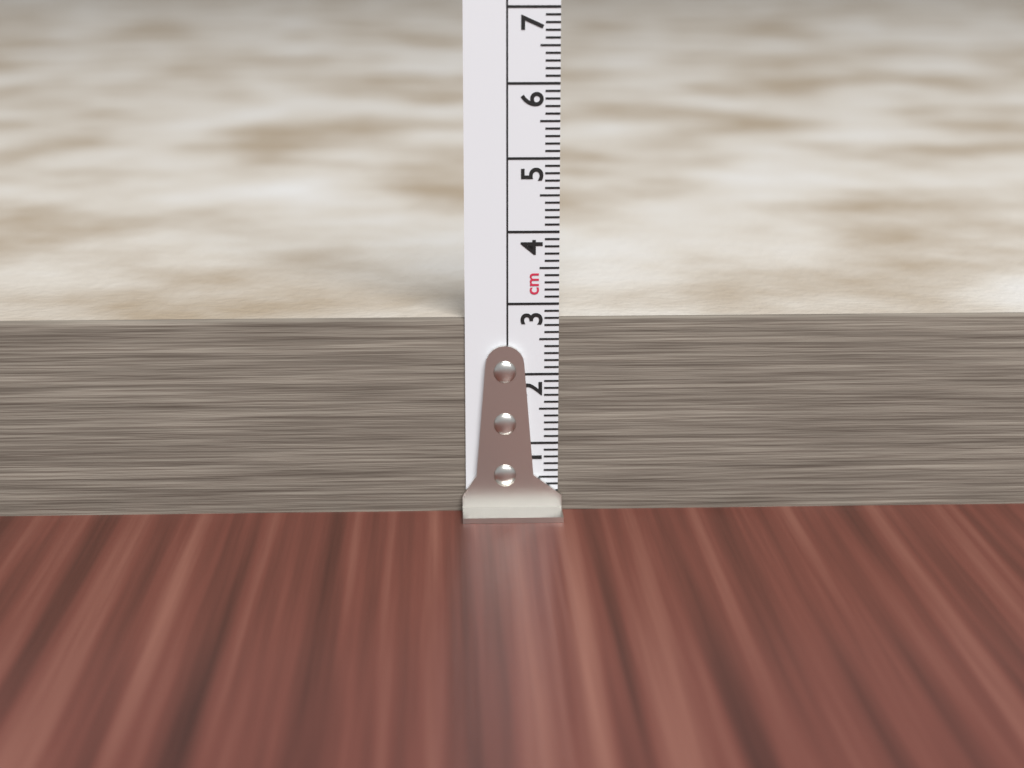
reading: 2.8 cm
